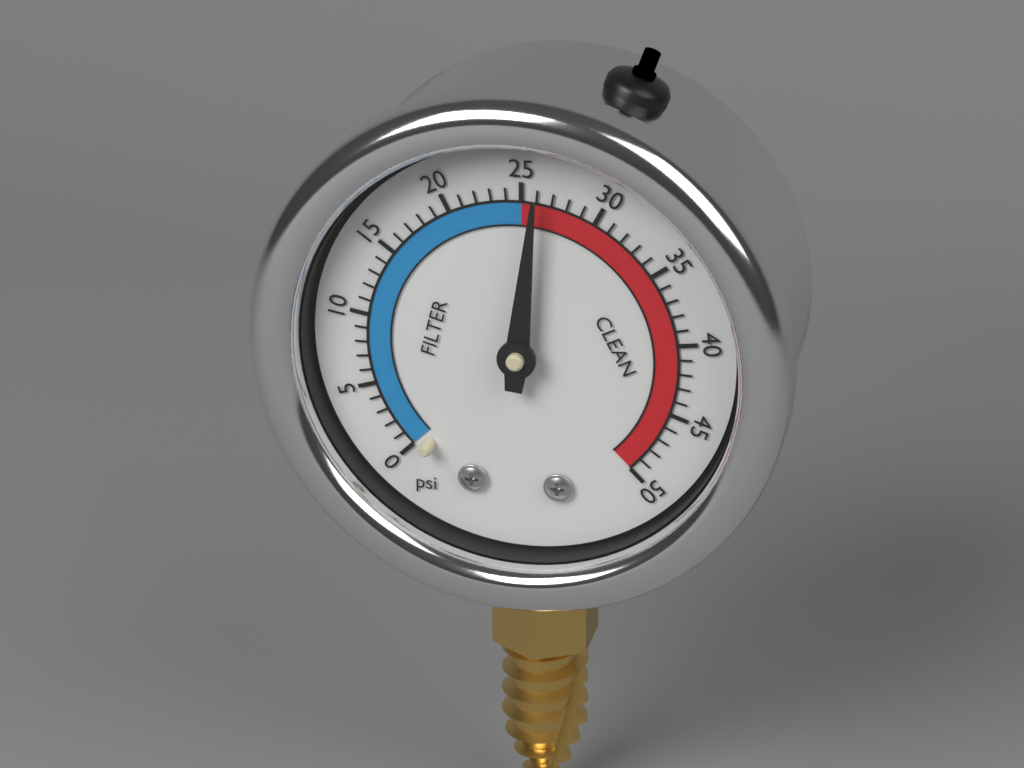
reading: 26 psi
